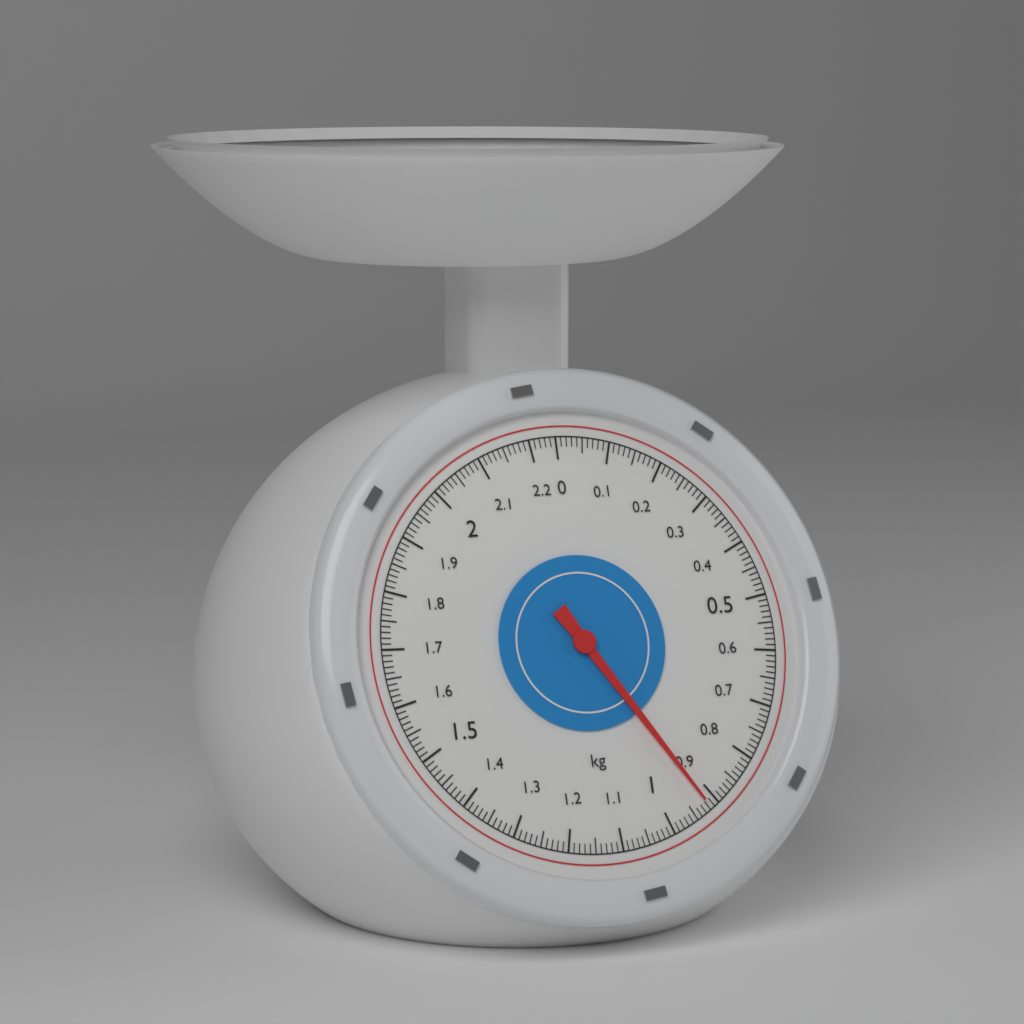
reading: 0.92 kg
